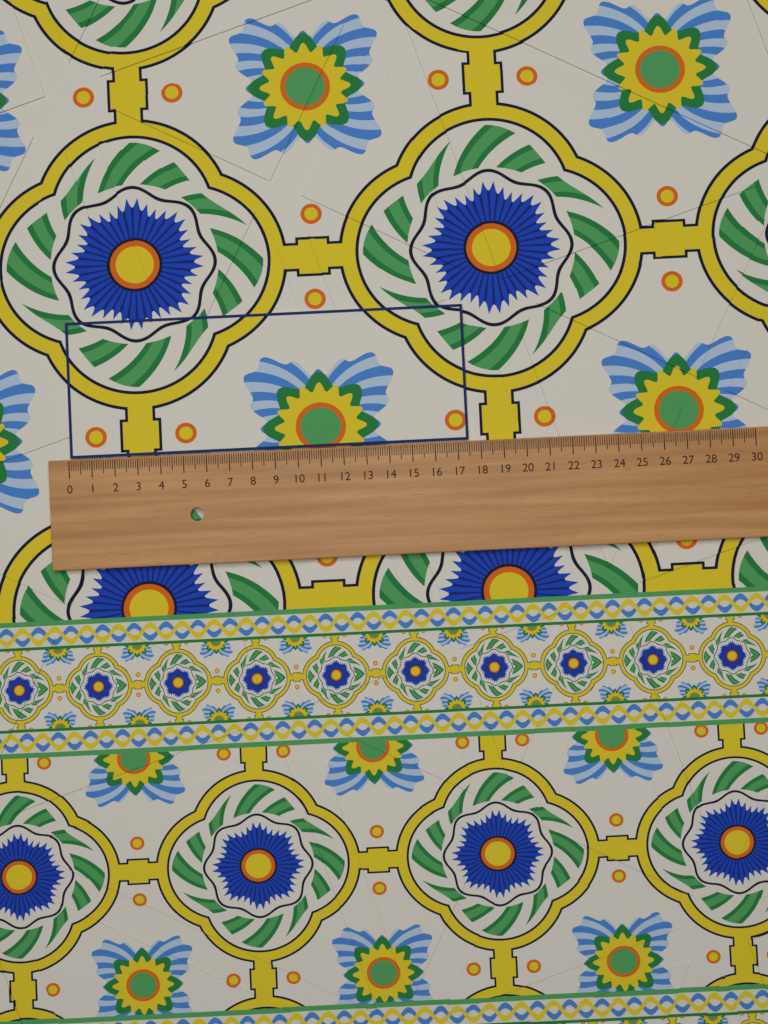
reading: 17.5 (no unit)
